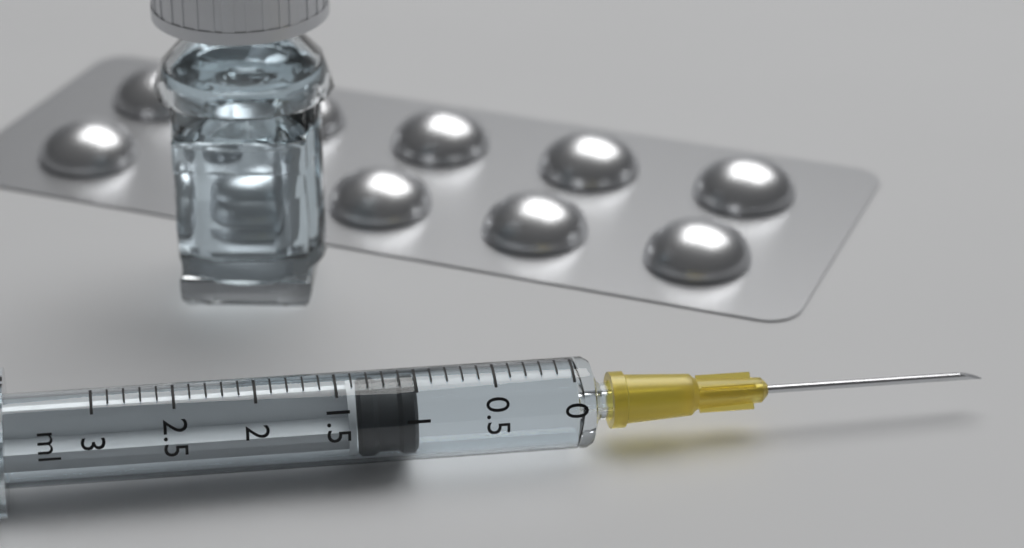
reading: 1.0 ml
